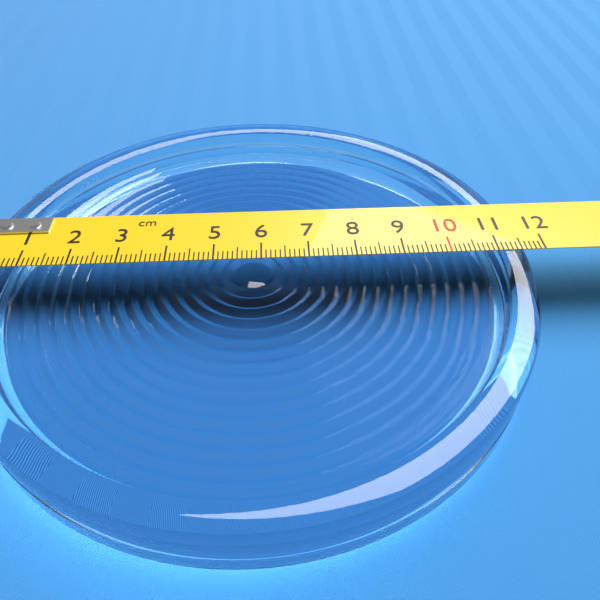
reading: 11.6 cm
